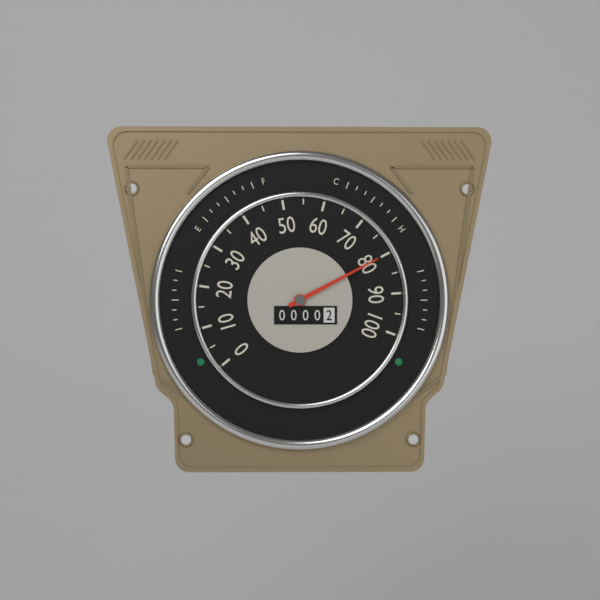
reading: 80 (no unit)
